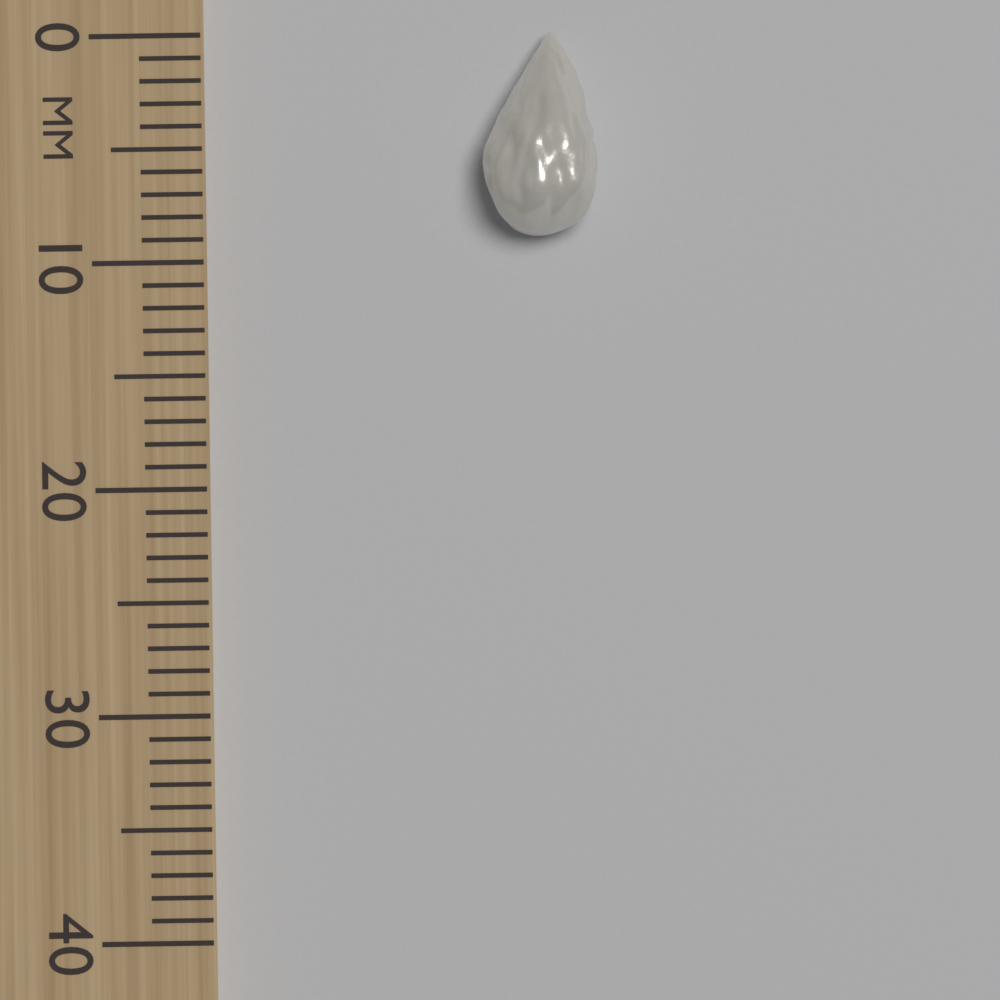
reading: 9 mm
